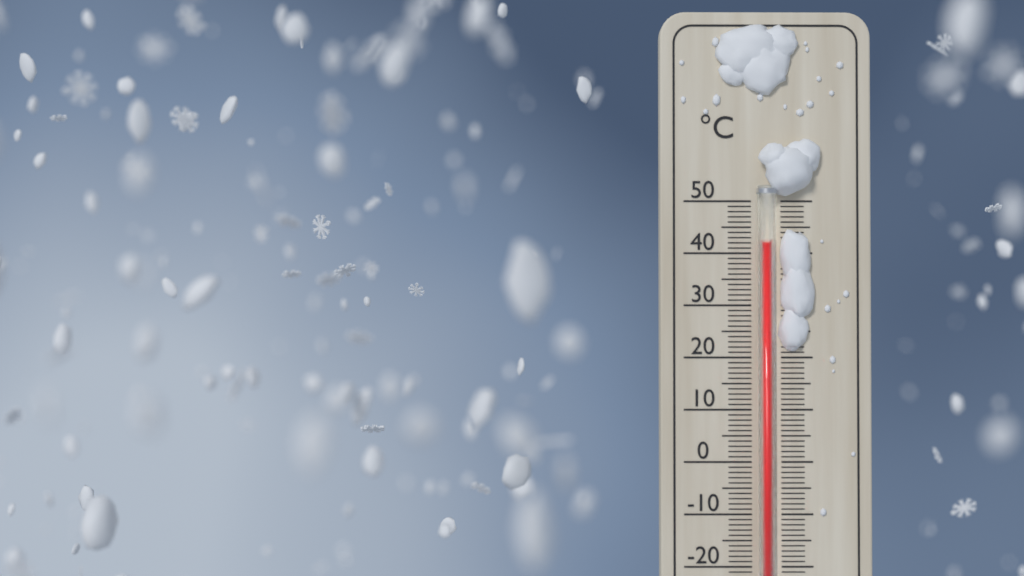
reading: 42 °C
